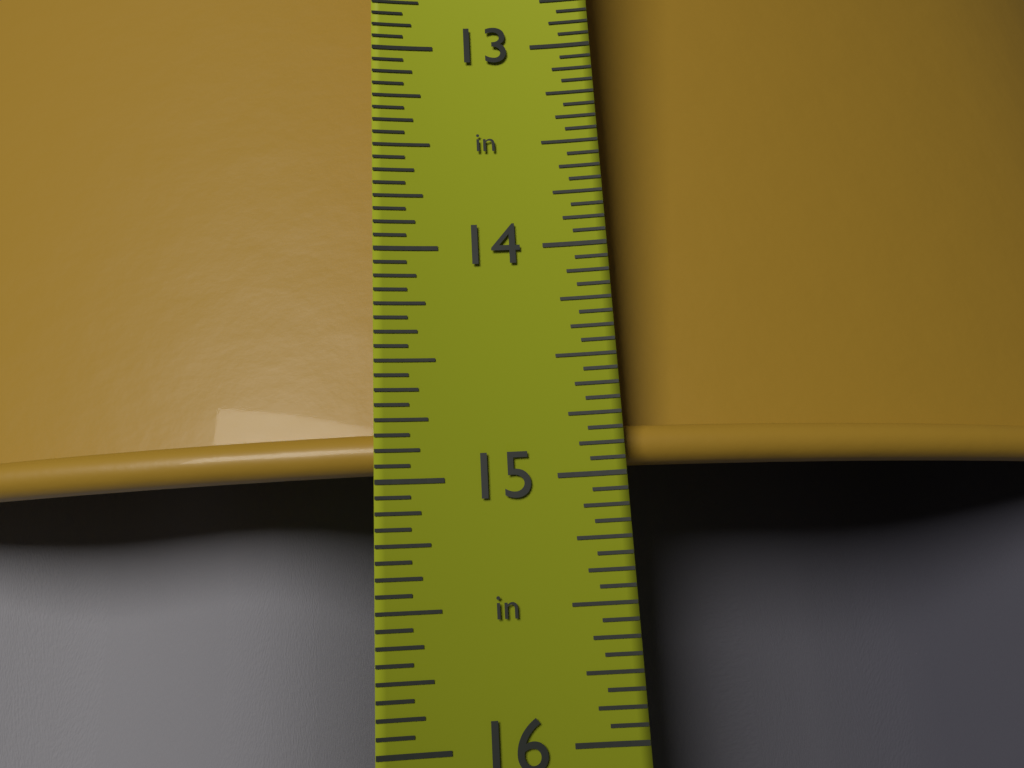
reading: 14.9375 in
